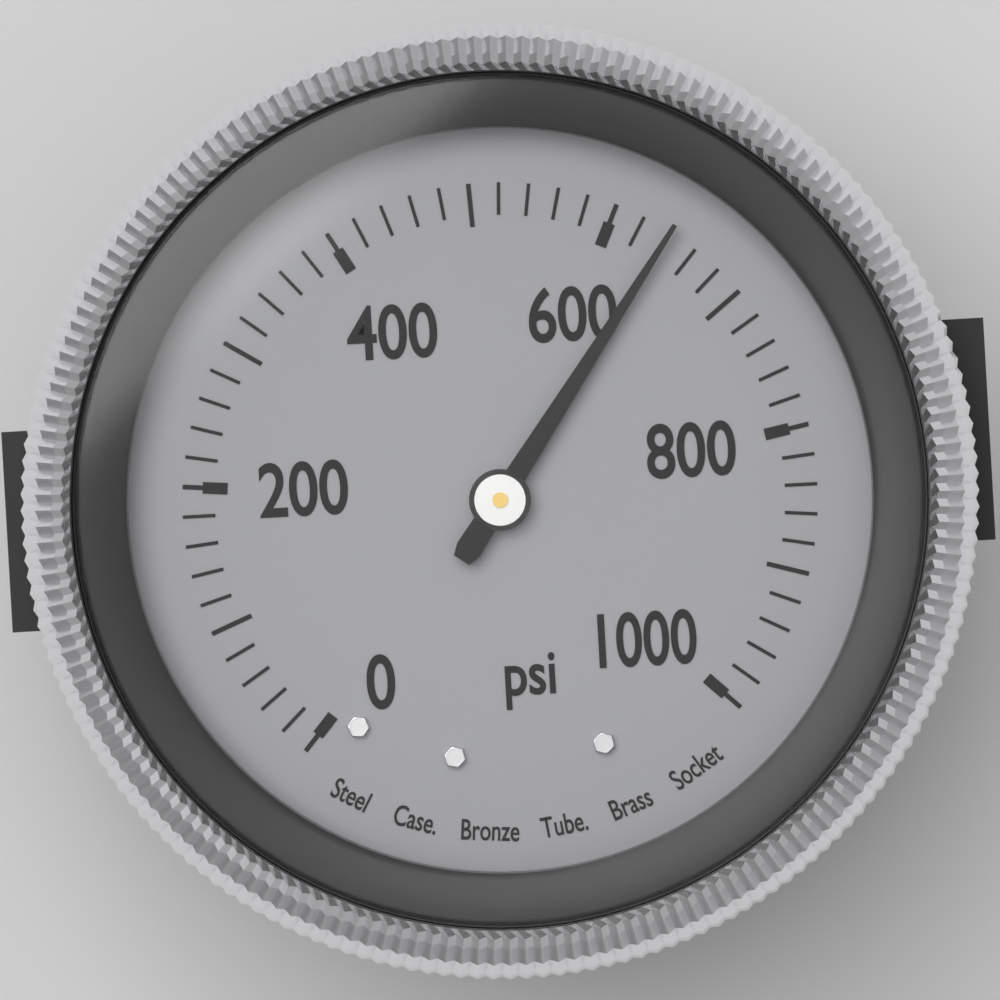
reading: 640 psi
